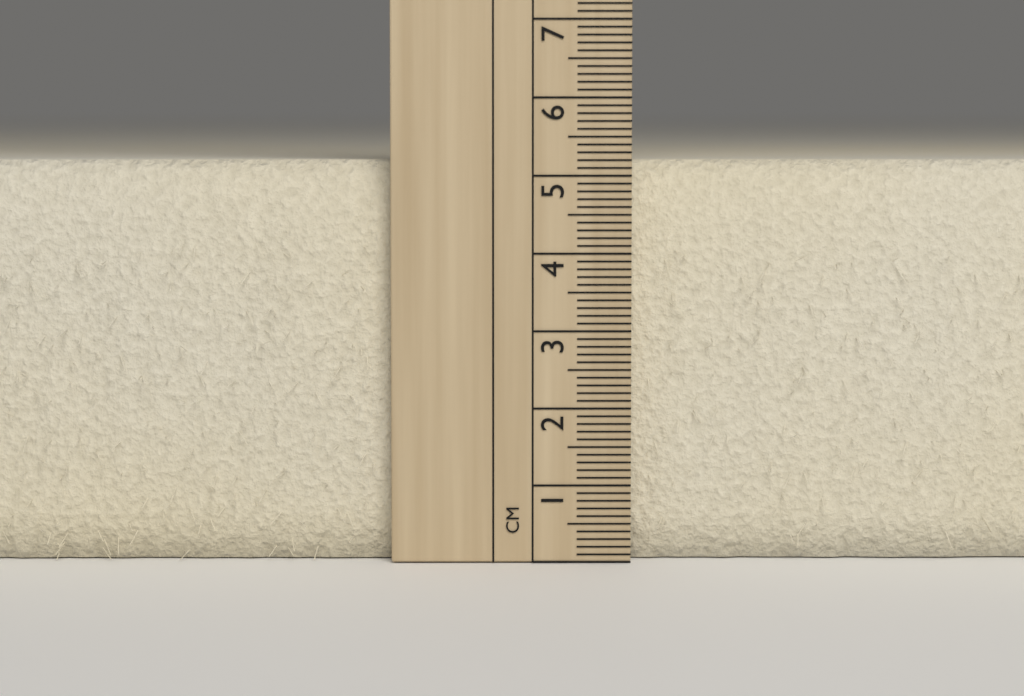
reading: 5.2 cm
